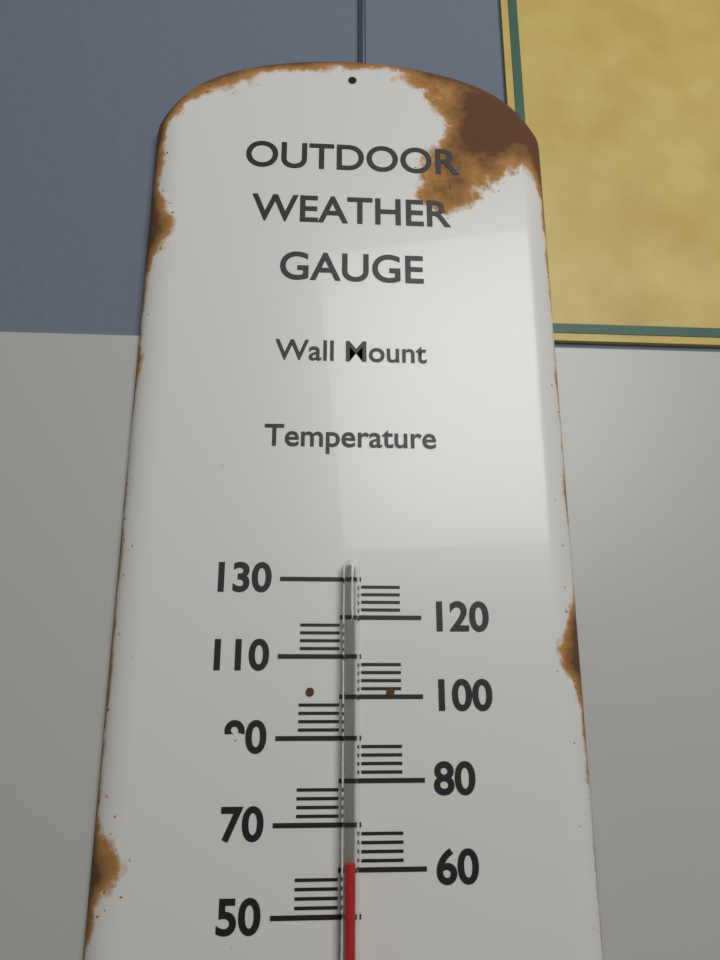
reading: 62 (no unit)
